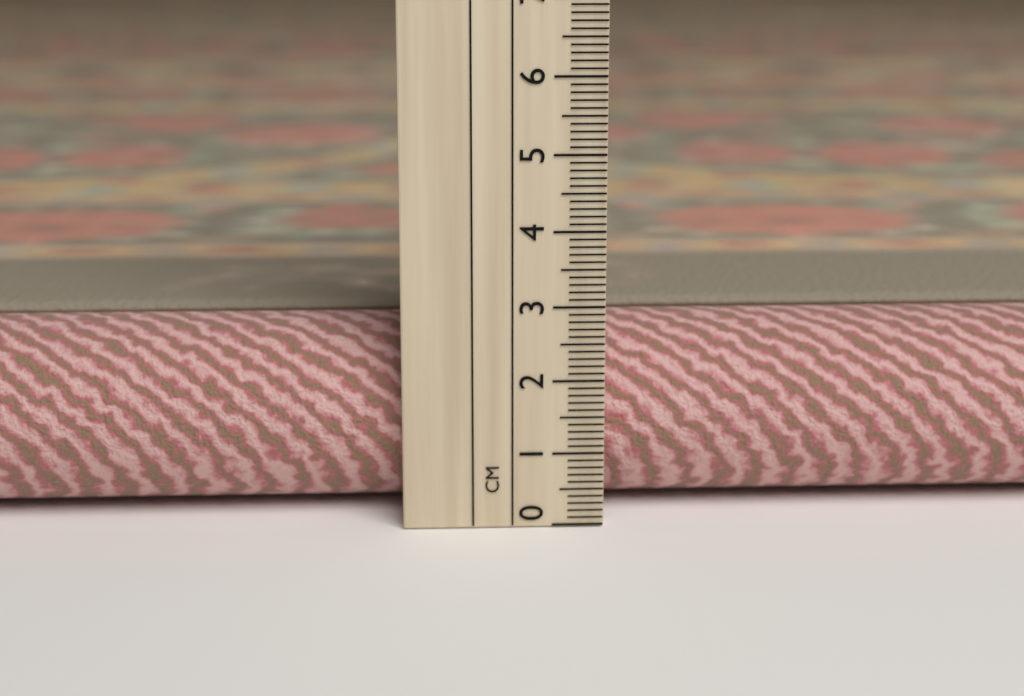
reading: 2.6 cm
